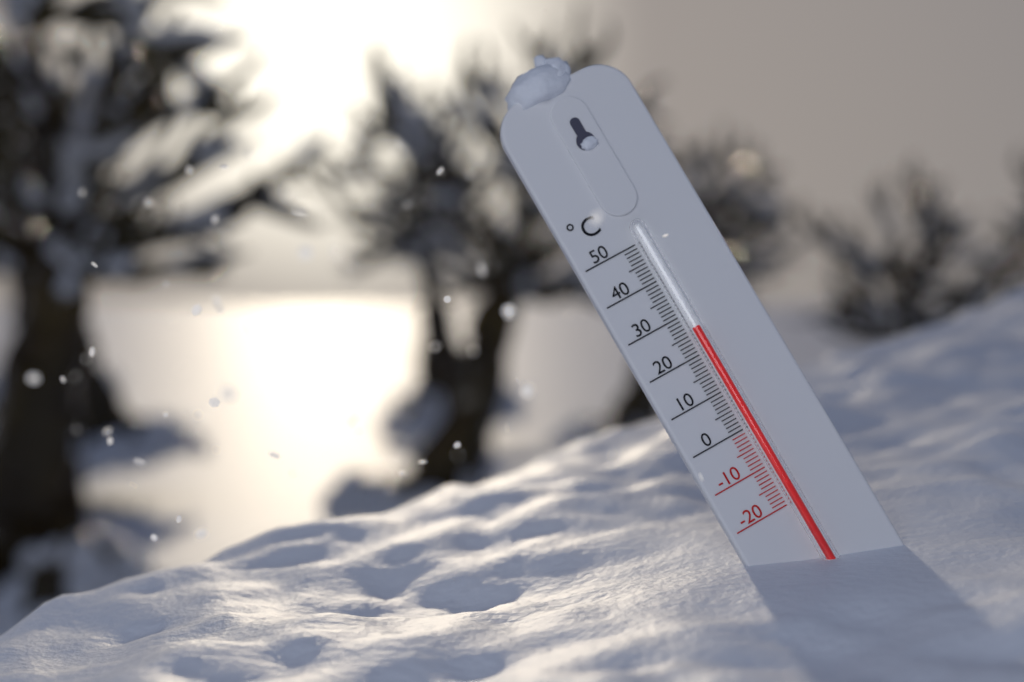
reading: 26 °C
